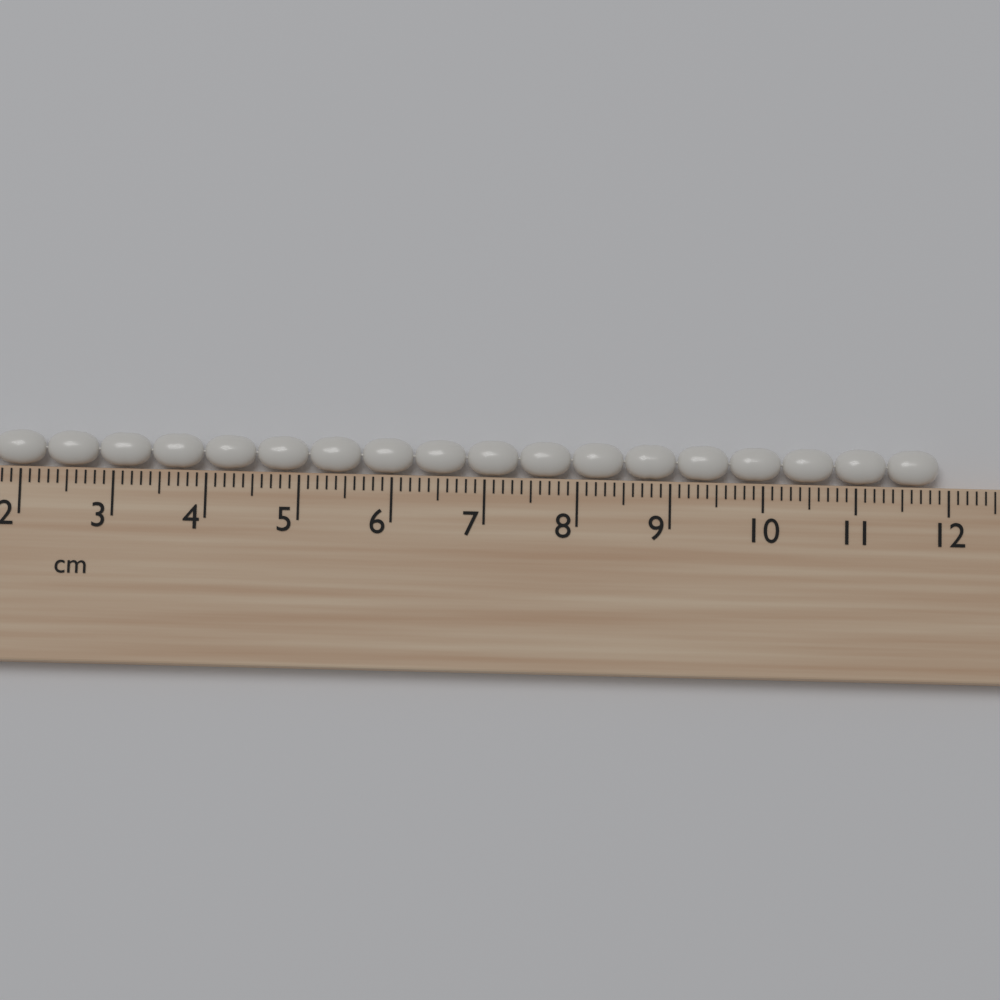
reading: 11.9 cm
